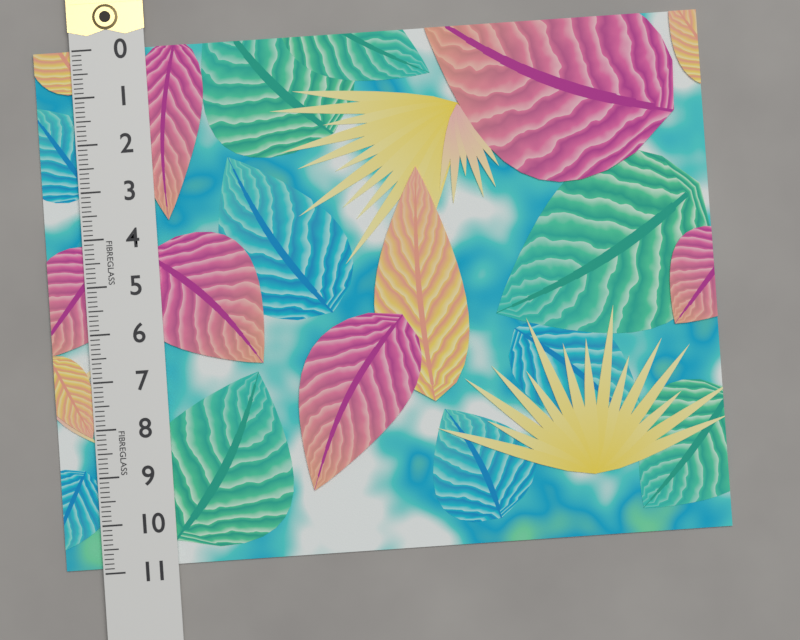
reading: 10.9 (no unit)
